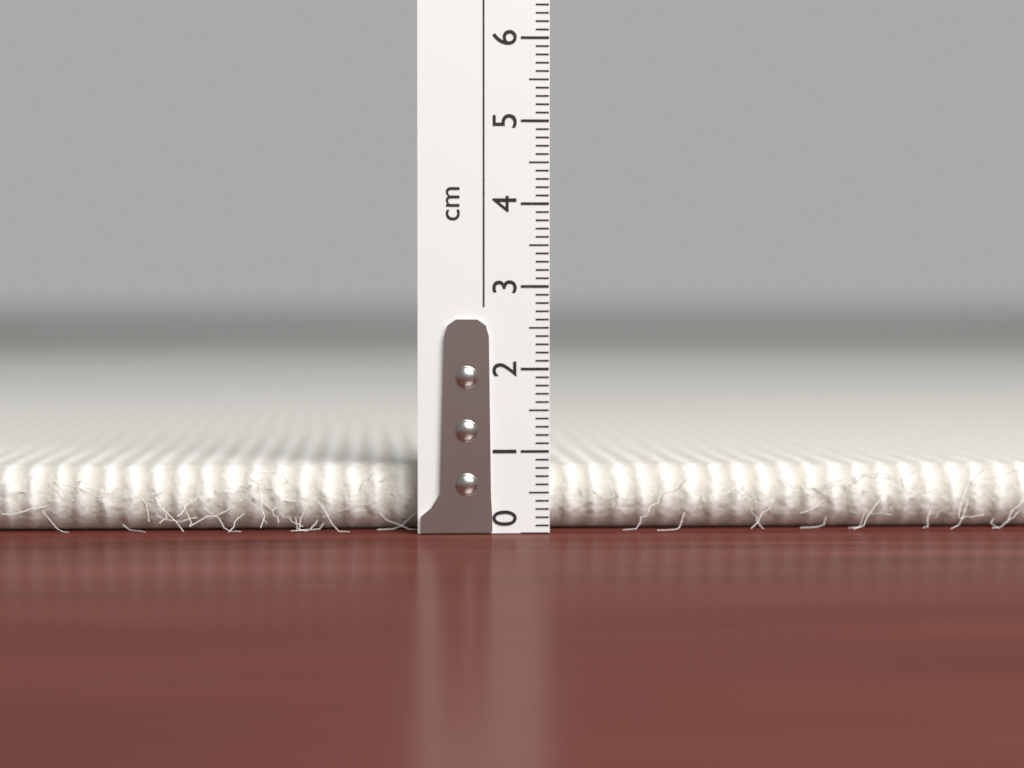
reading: 0.8 cm
